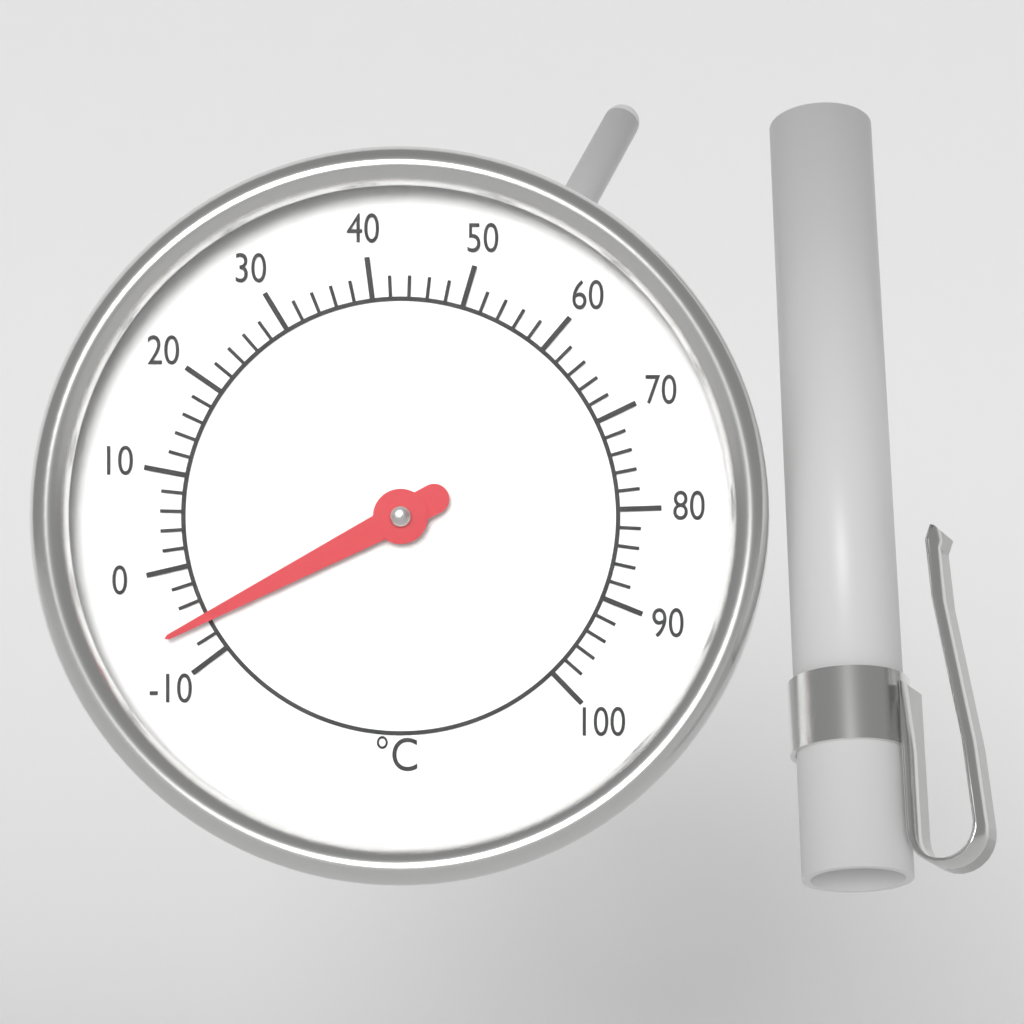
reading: -6 °C
